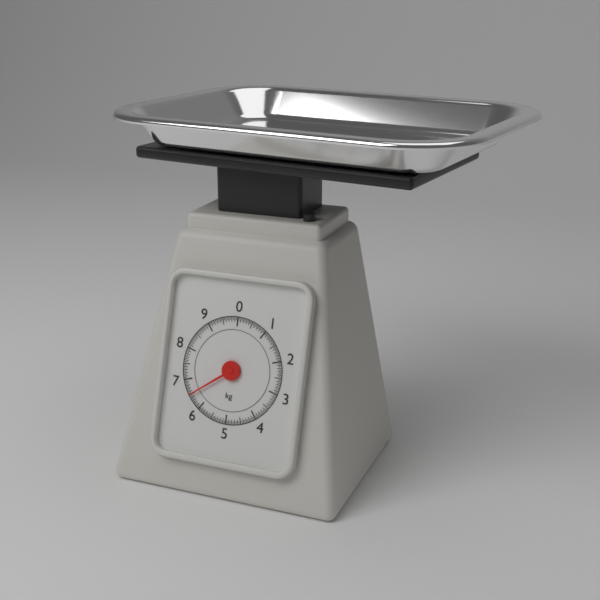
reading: 6.50 kg
